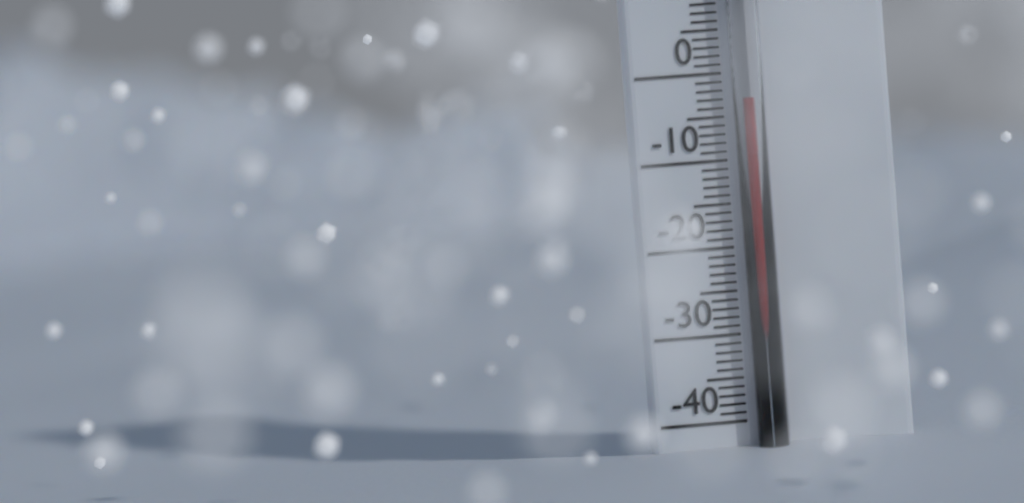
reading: -3 °C
